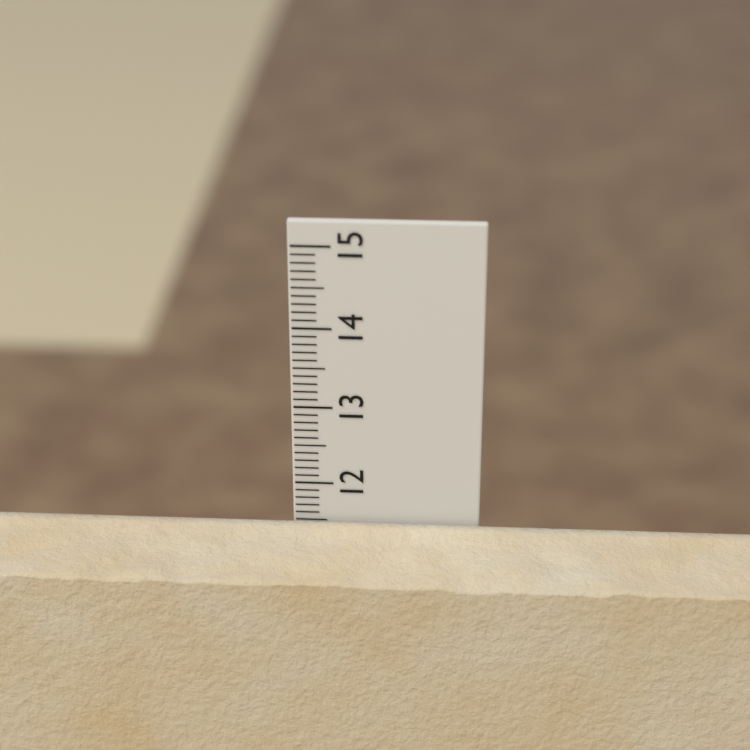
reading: 11.5 cm
